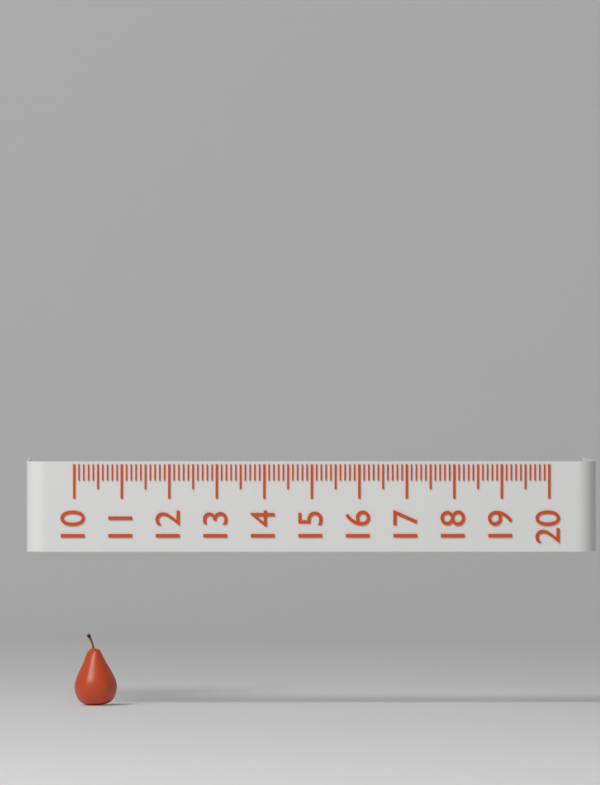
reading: 10.9 (no unit)
